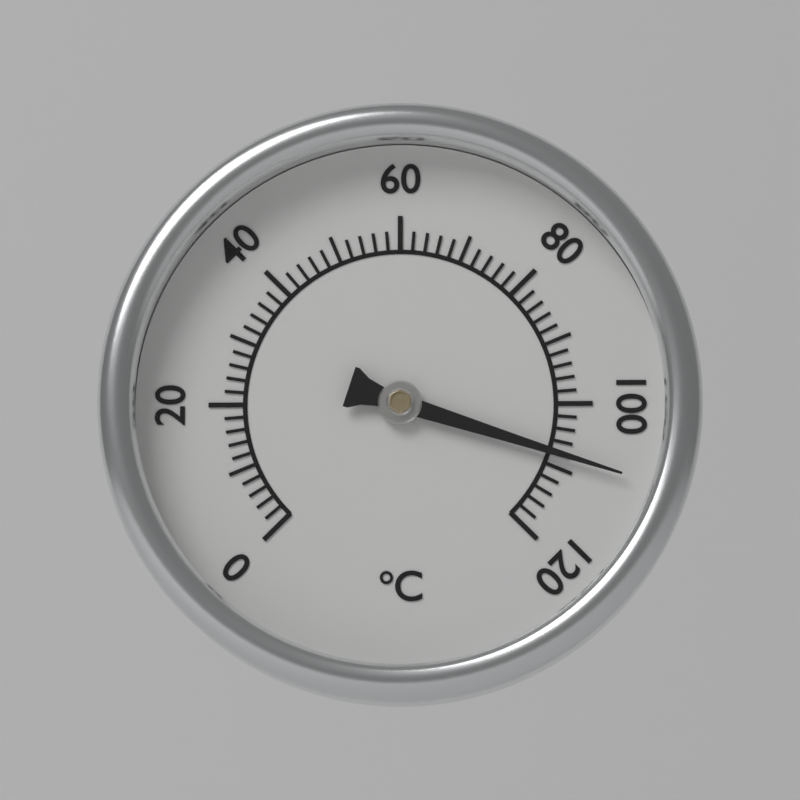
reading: 108 °C
